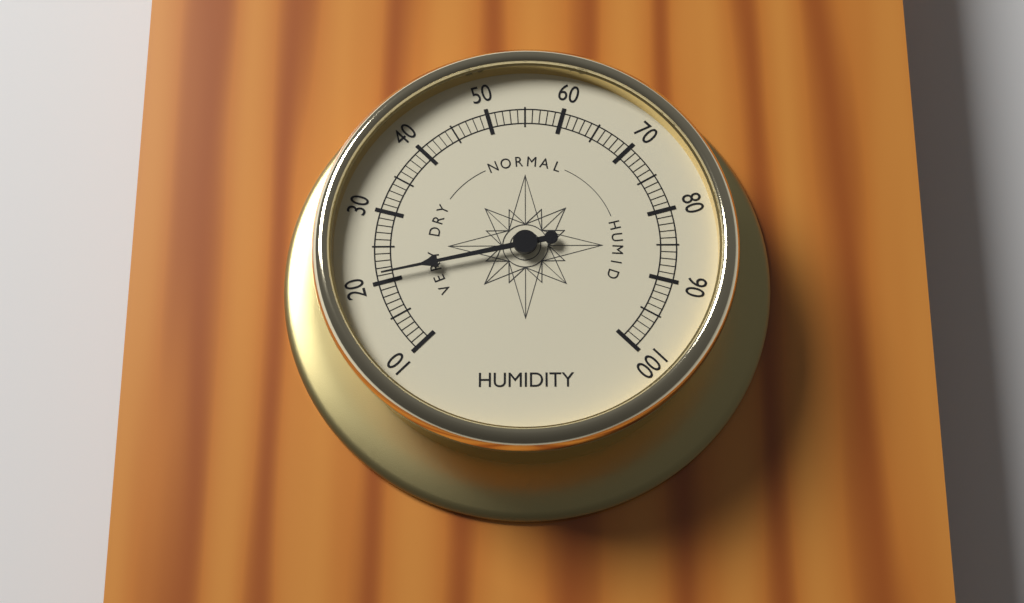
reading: 21 (no unit)
